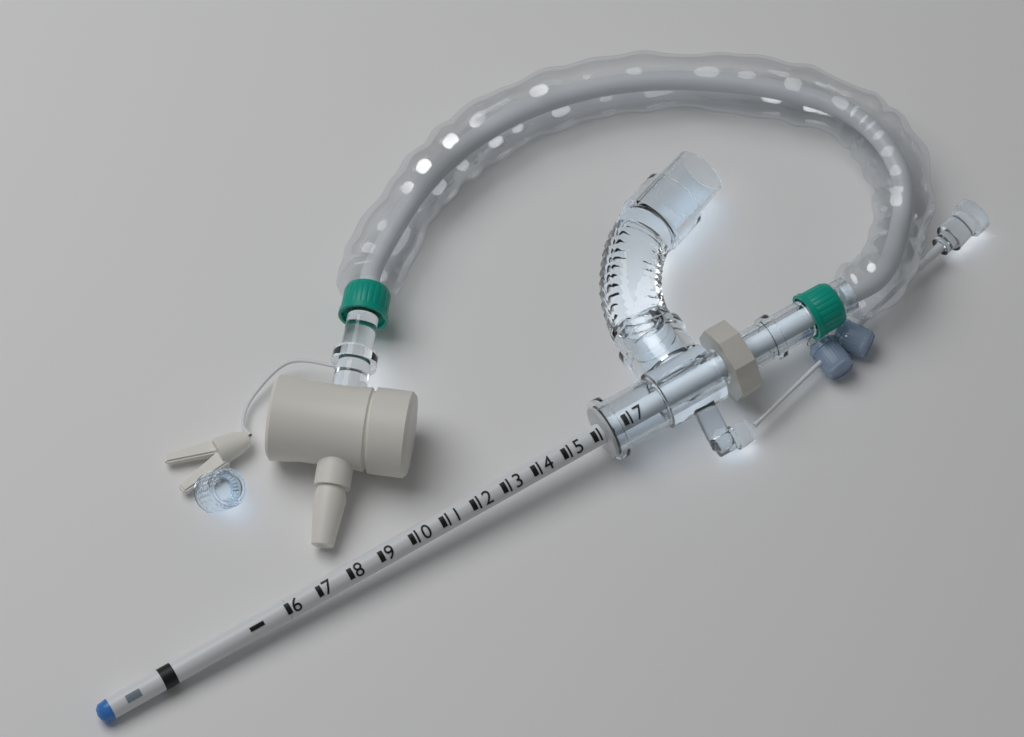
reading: 16.3 (no unit)
